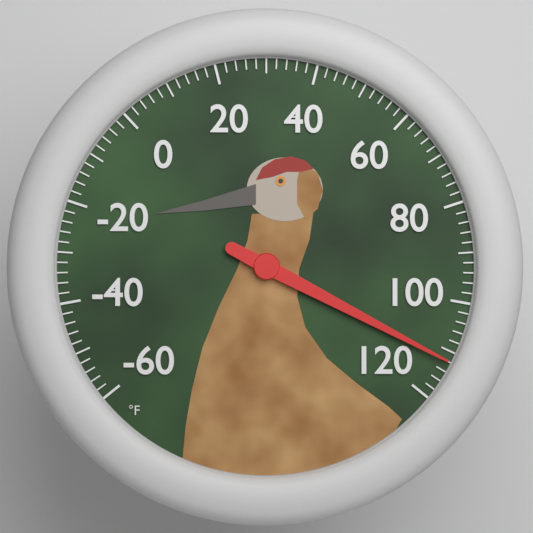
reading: 112 °F
